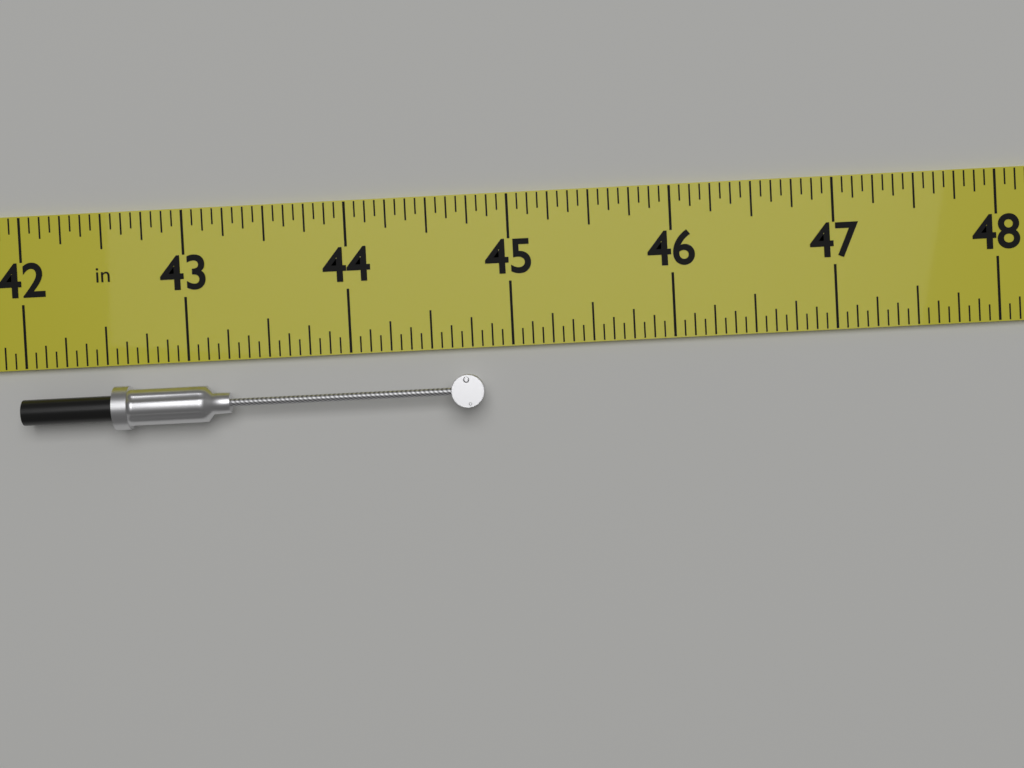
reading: 44.8125 in
